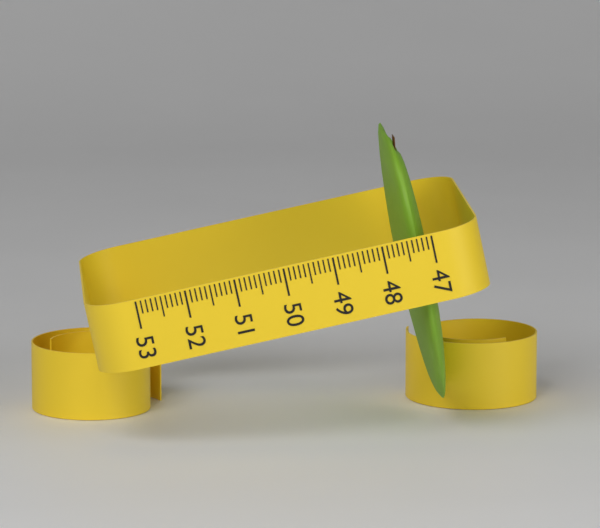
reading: 47.6 (no unit)
